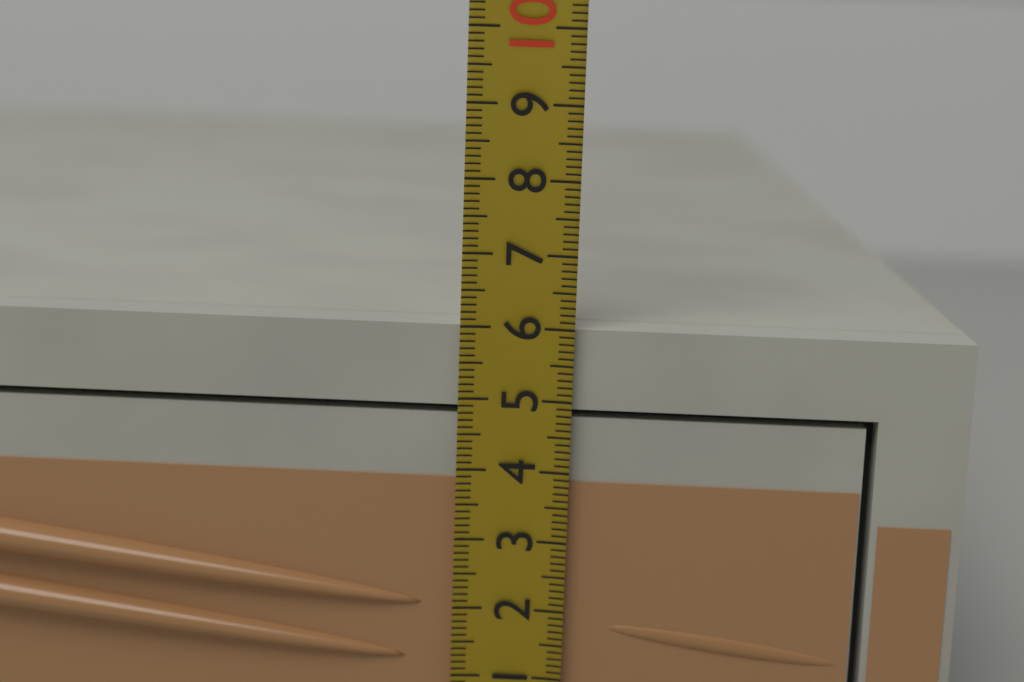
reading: 6.0 (no unit)
